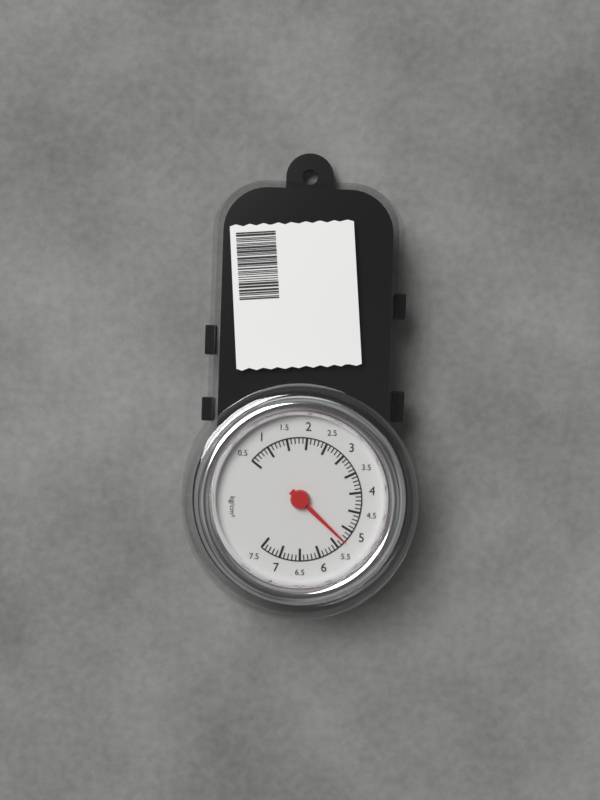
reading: 5.3 kg/cm²
